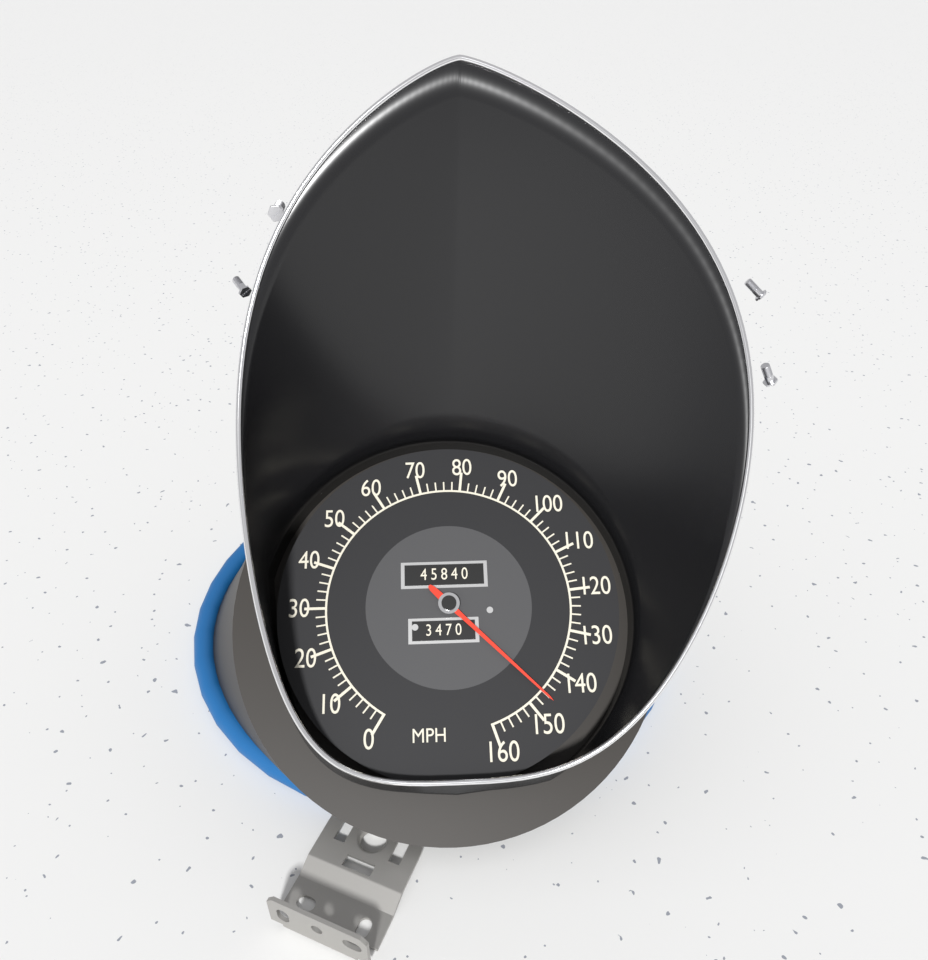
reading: 146 MPH
